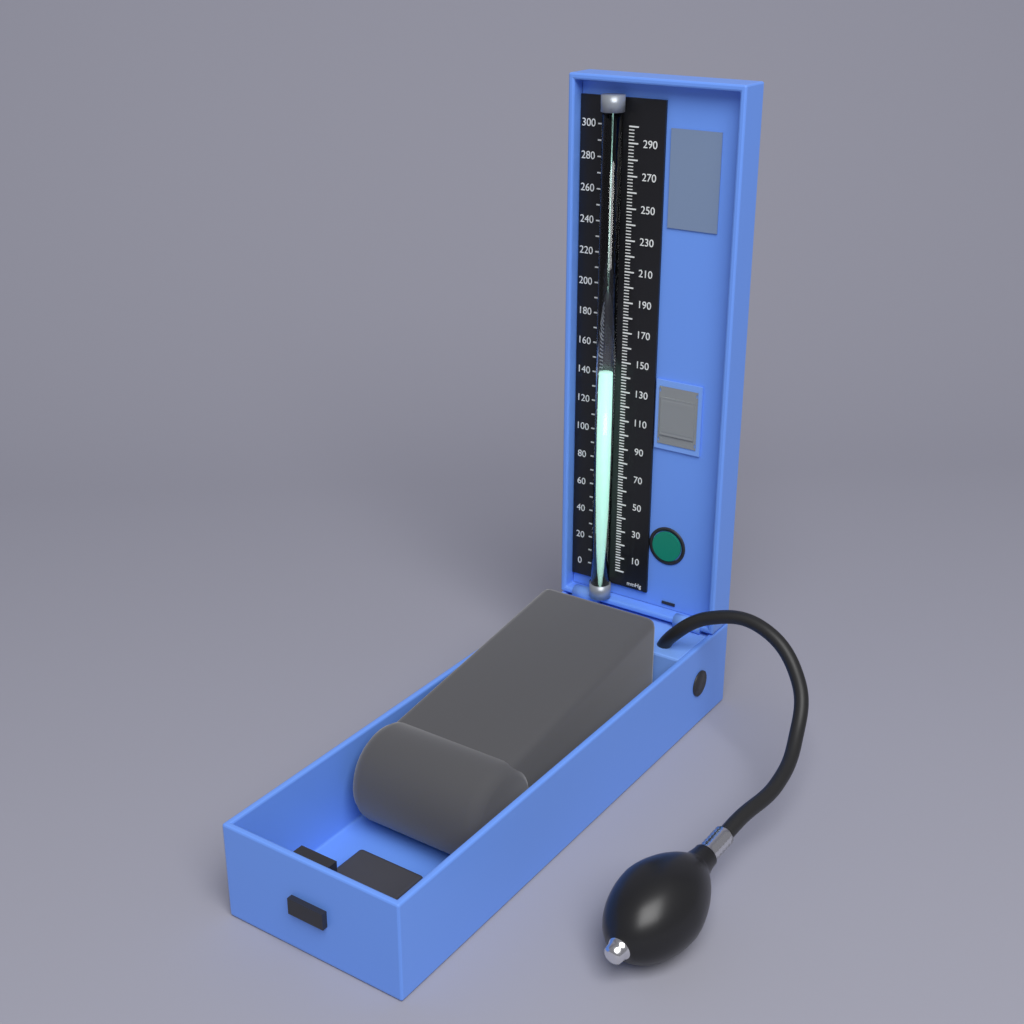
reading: 144 mmHg
